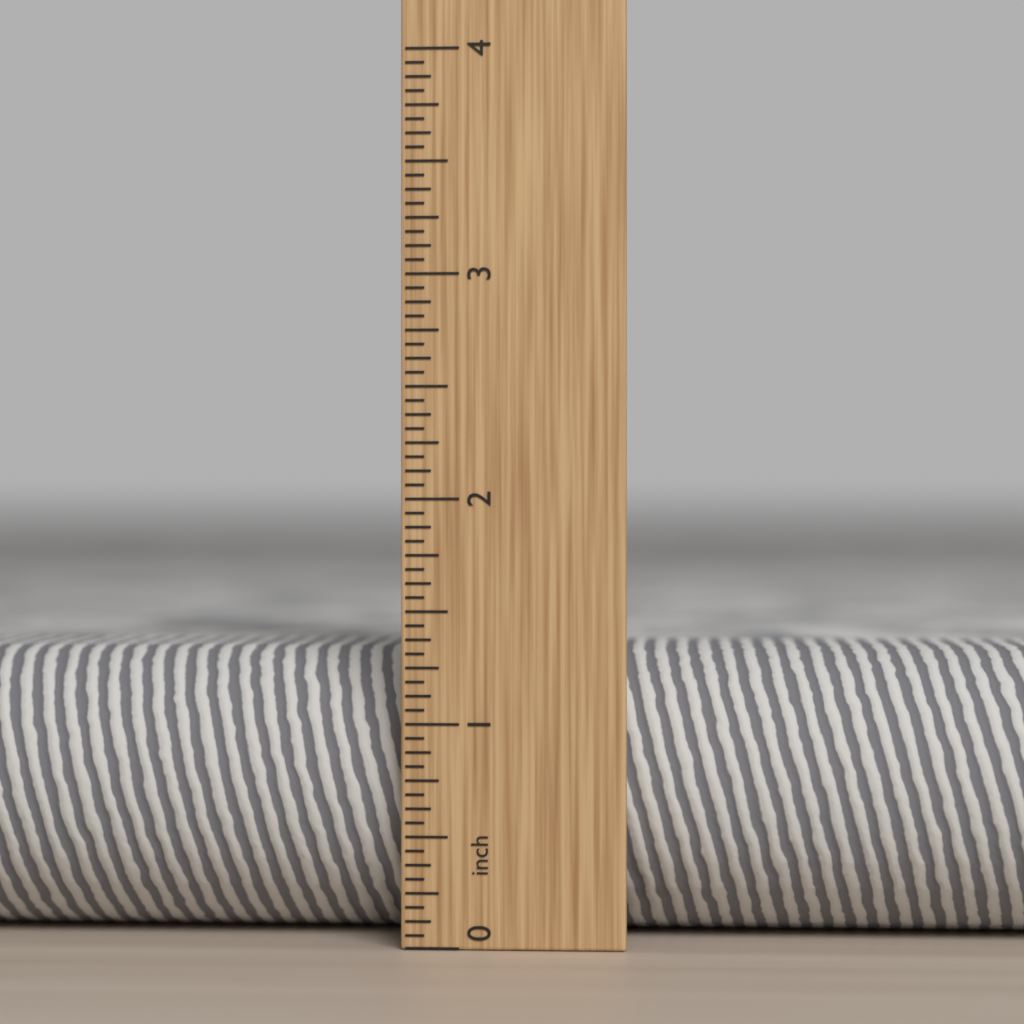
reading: 1.3125 in
